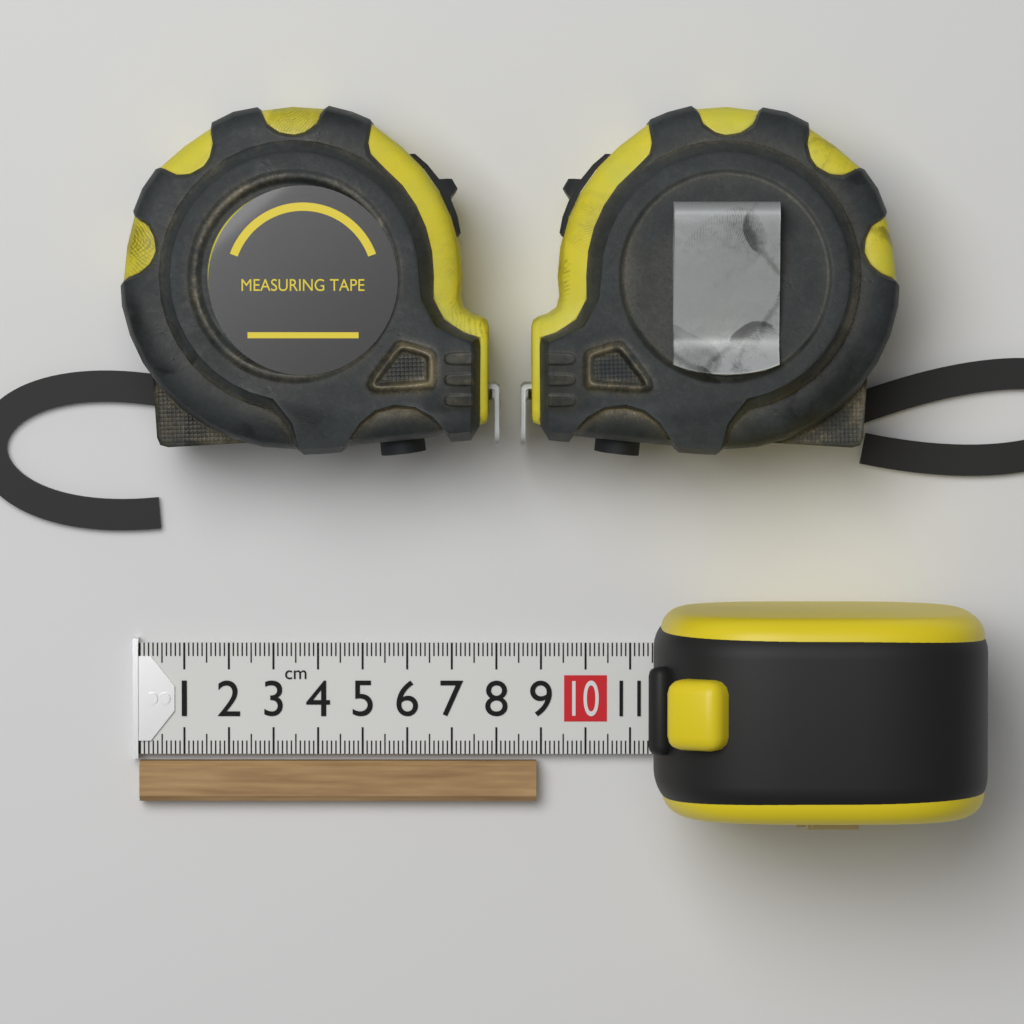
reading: 8.9 cm
